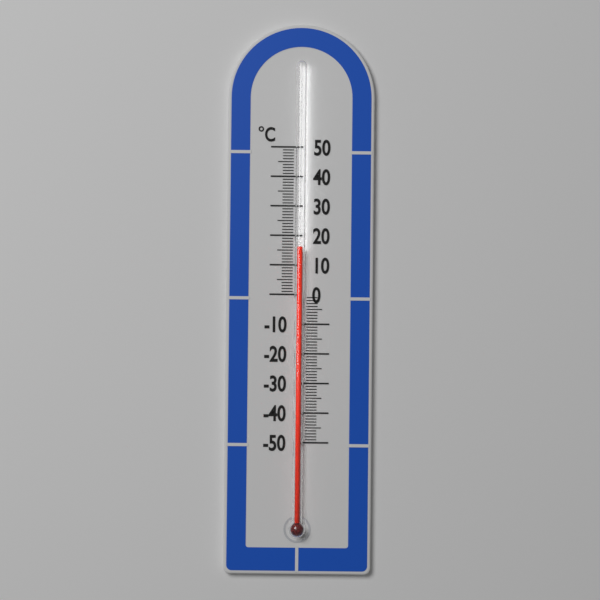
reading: 16 °C
